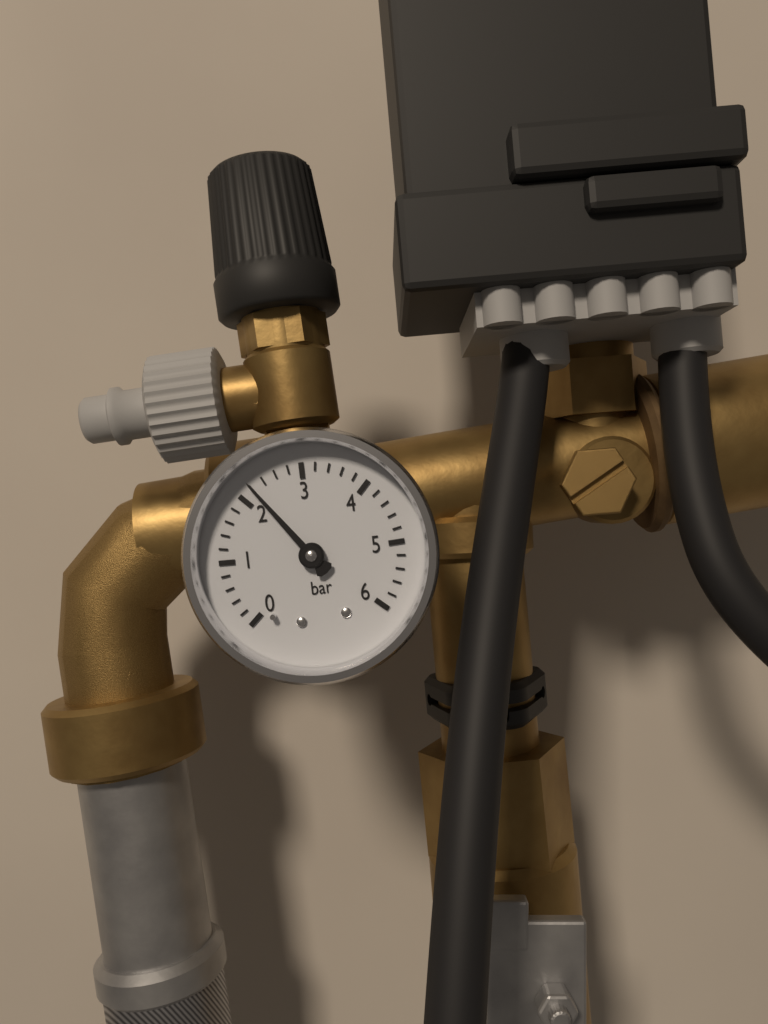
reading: 2.2 bar
